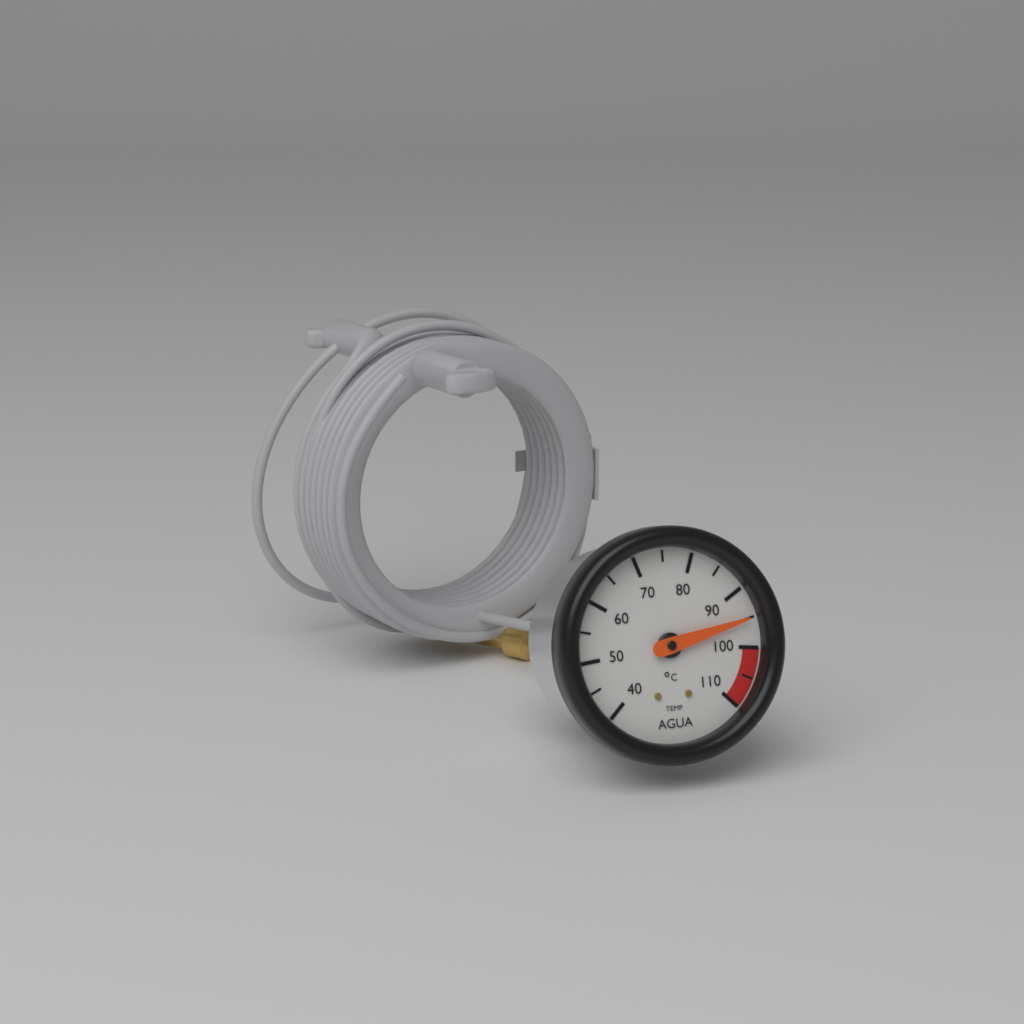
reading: 95 °C
